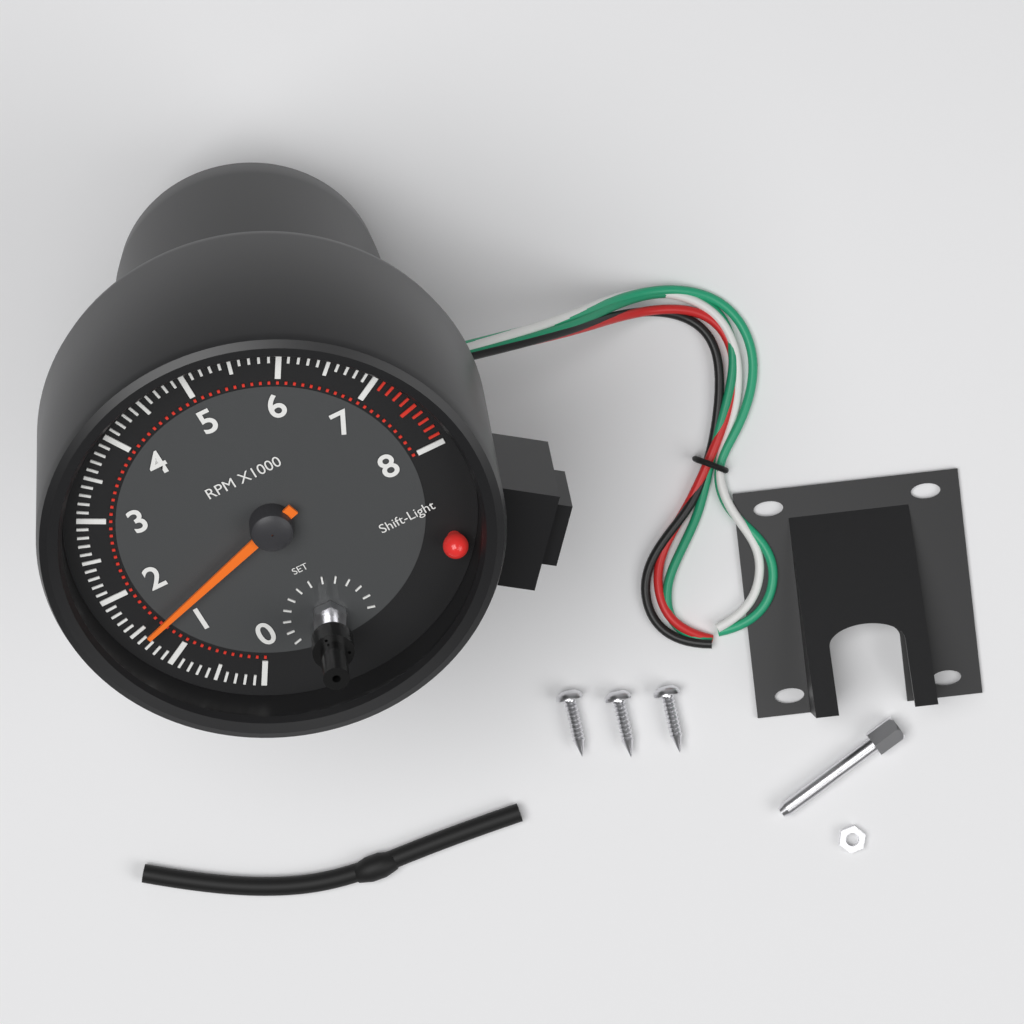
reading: 1400 RPM
